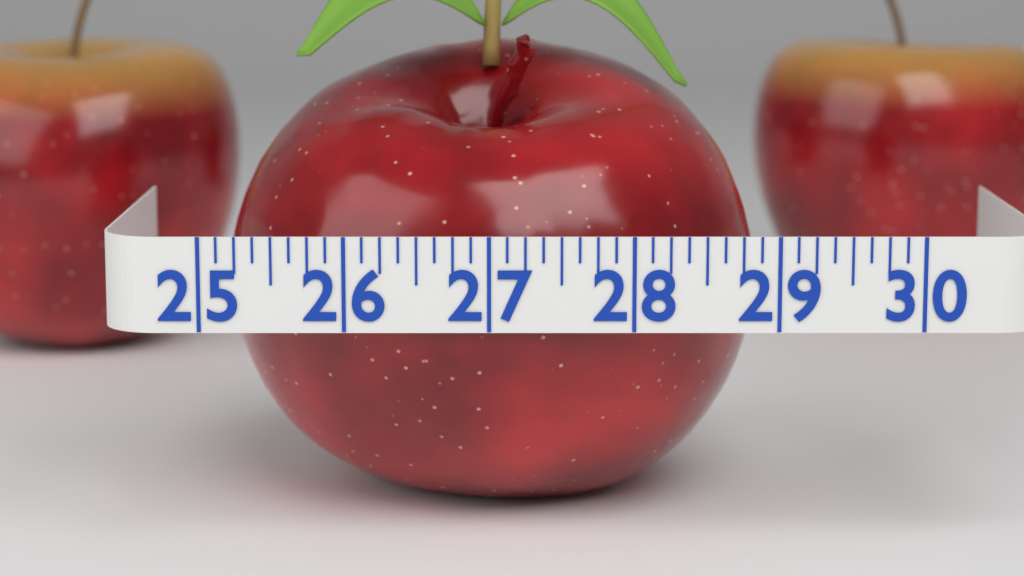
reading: 29.000 (no unit)
